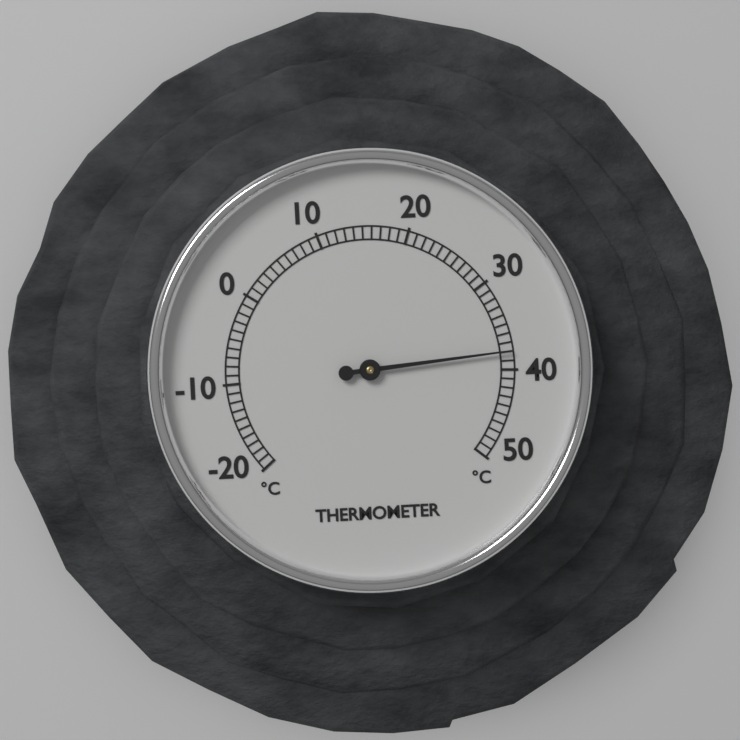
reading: 38 °C
